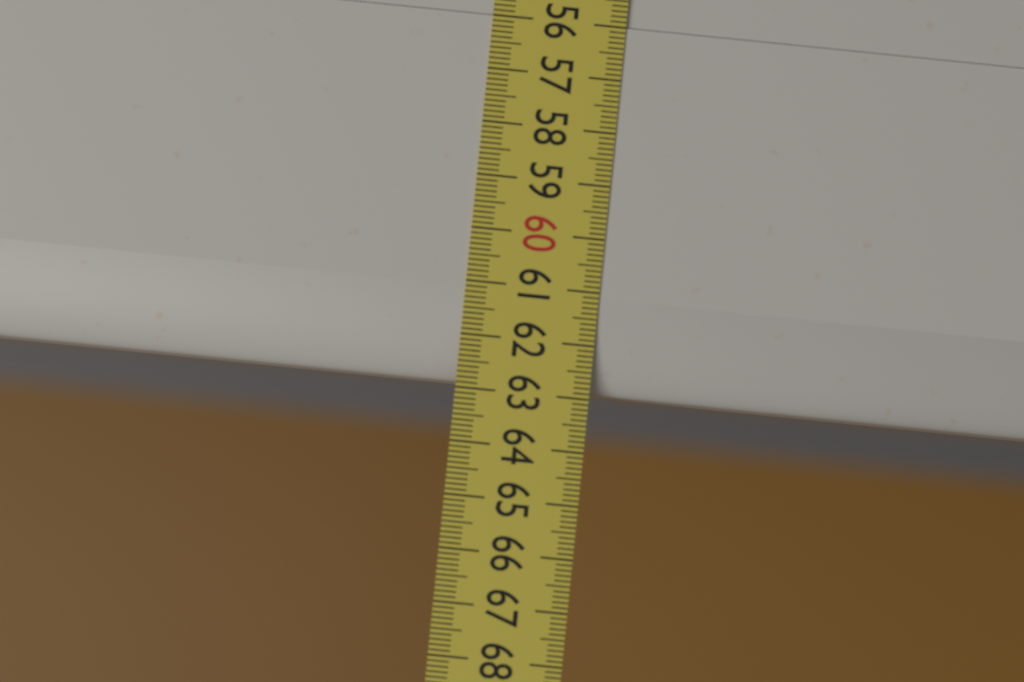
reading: 62.9 (no unit)
